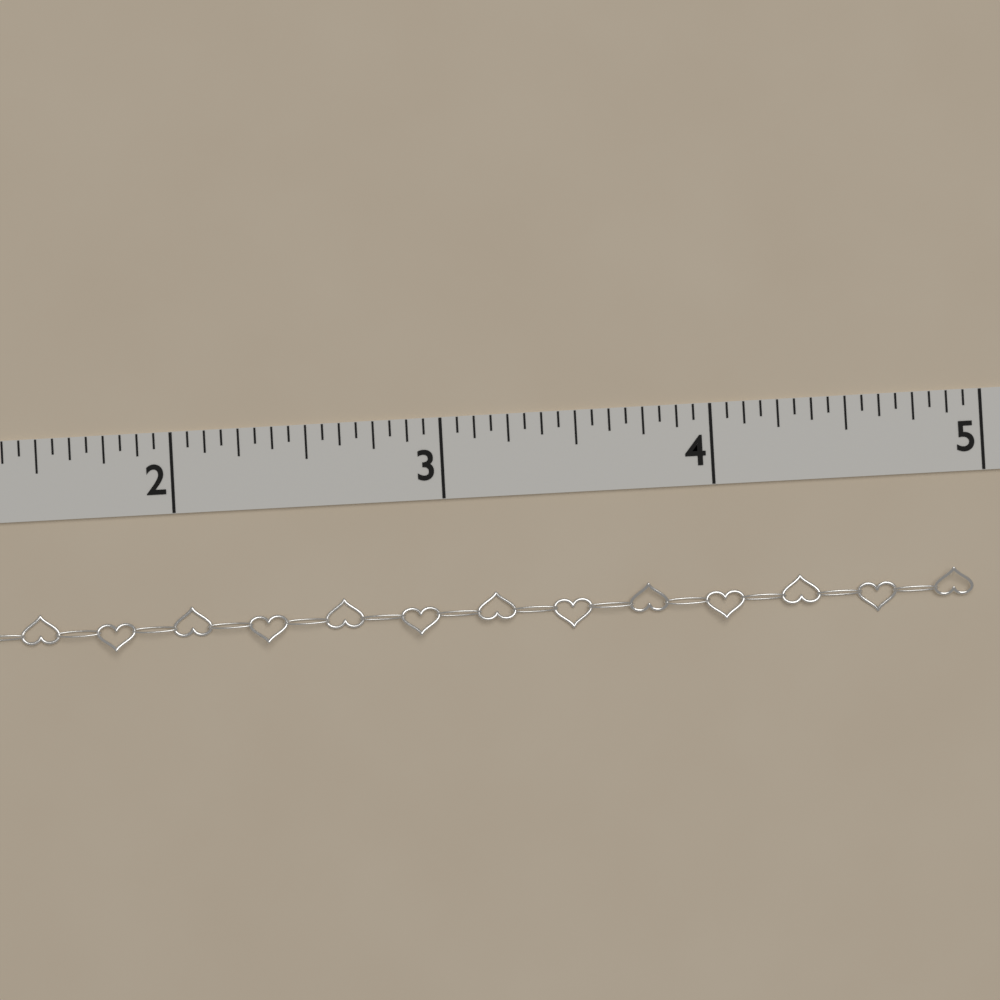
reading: 4.9375 in
